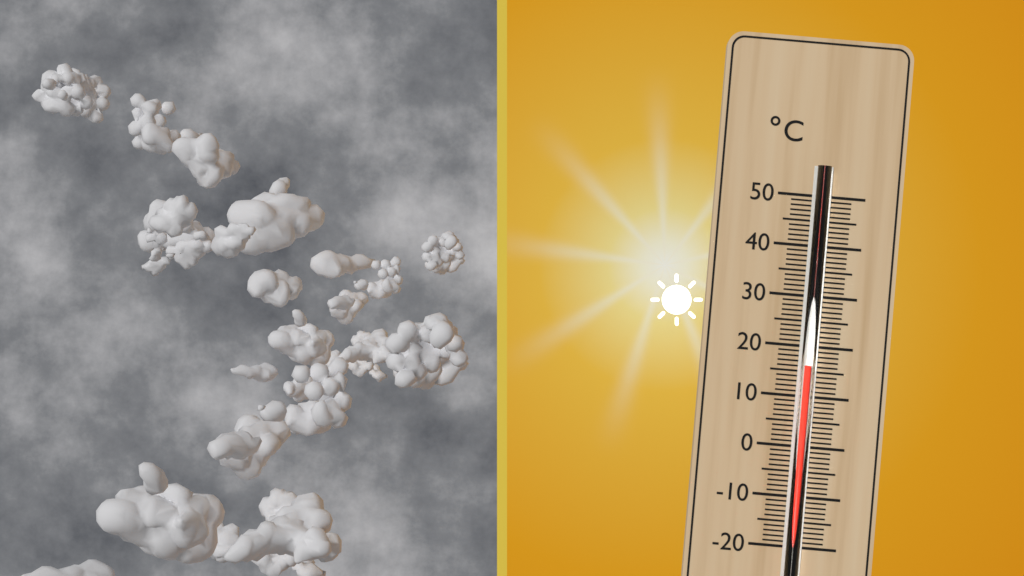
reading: 16 °C
